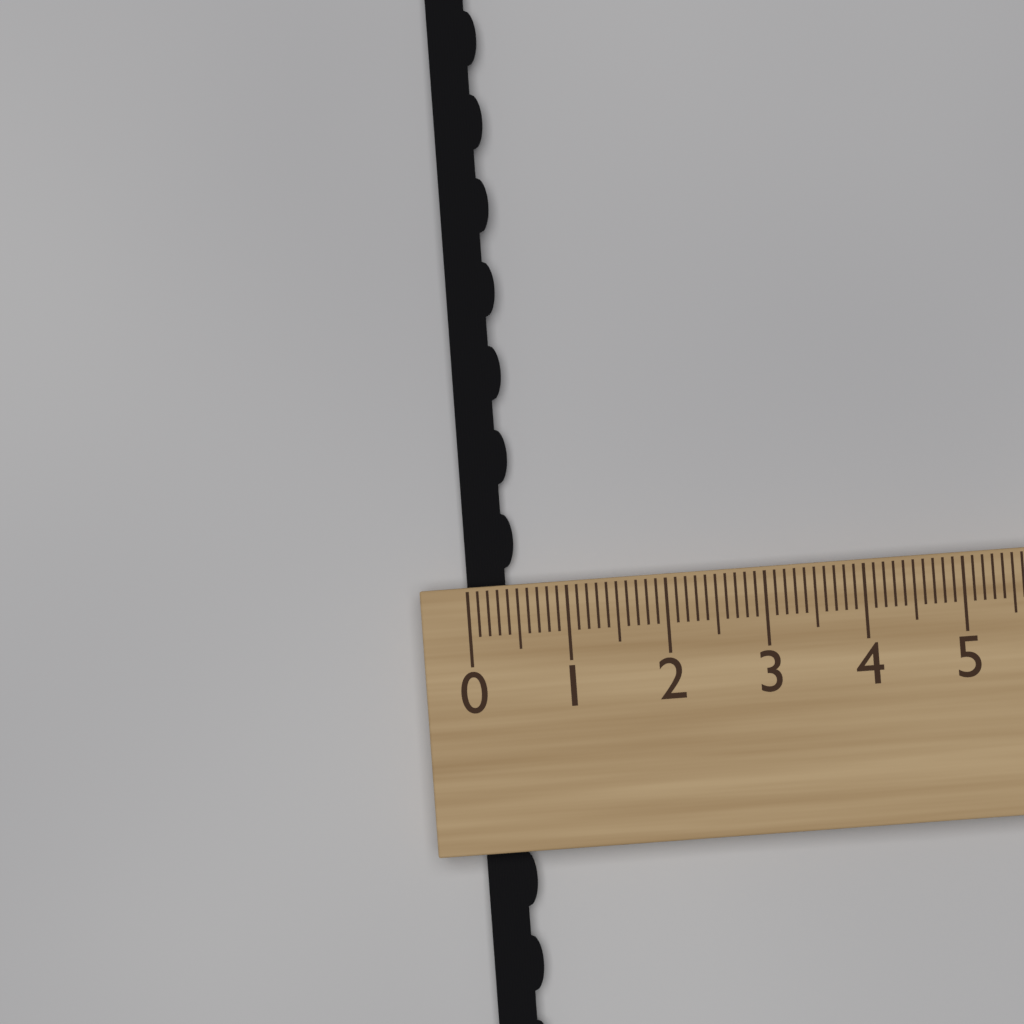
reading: 0.5 (no unit)
